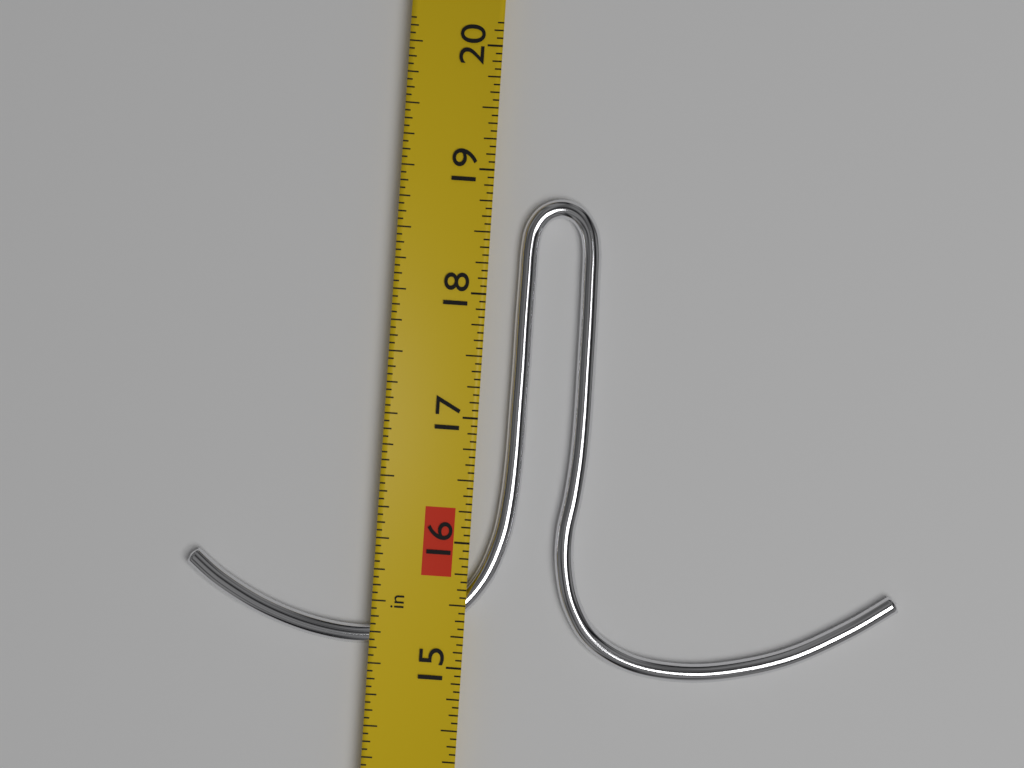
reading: 18.8125 in
